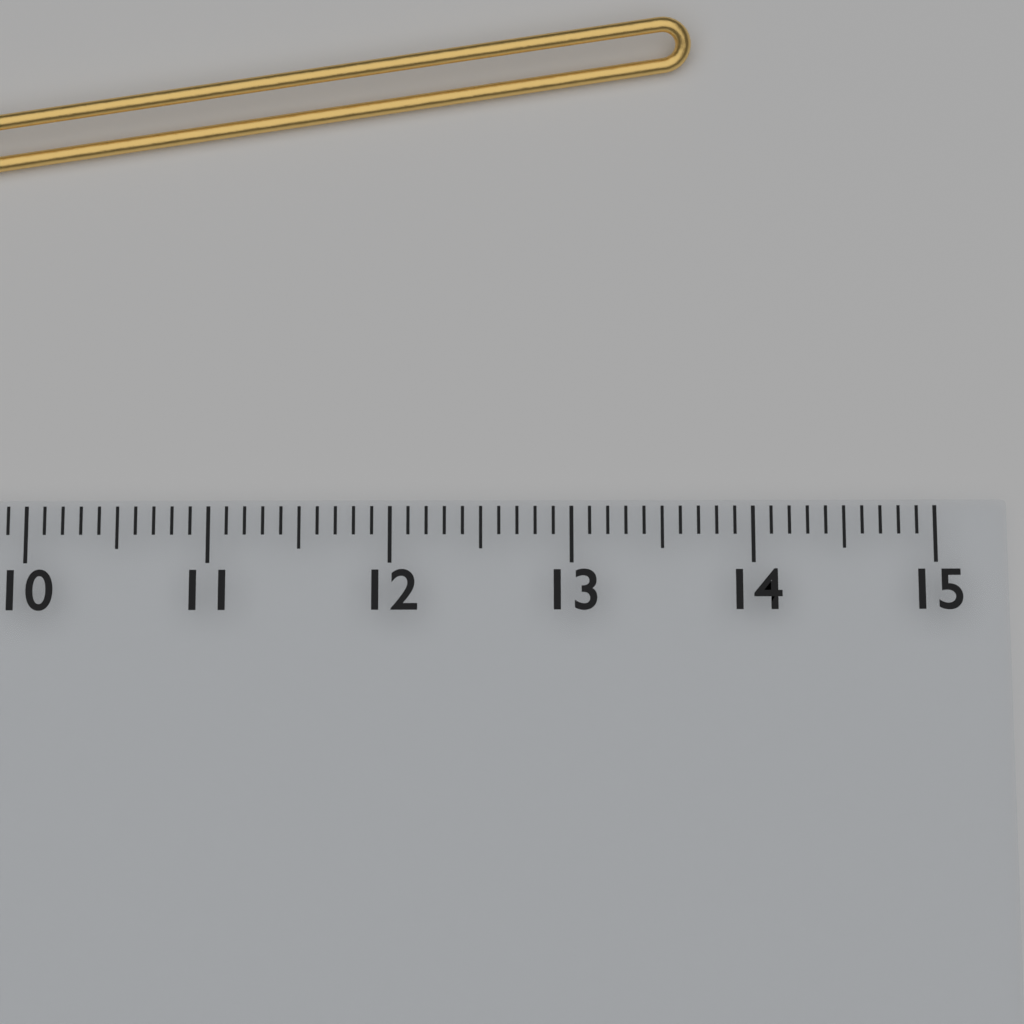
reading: 13.7 cm
